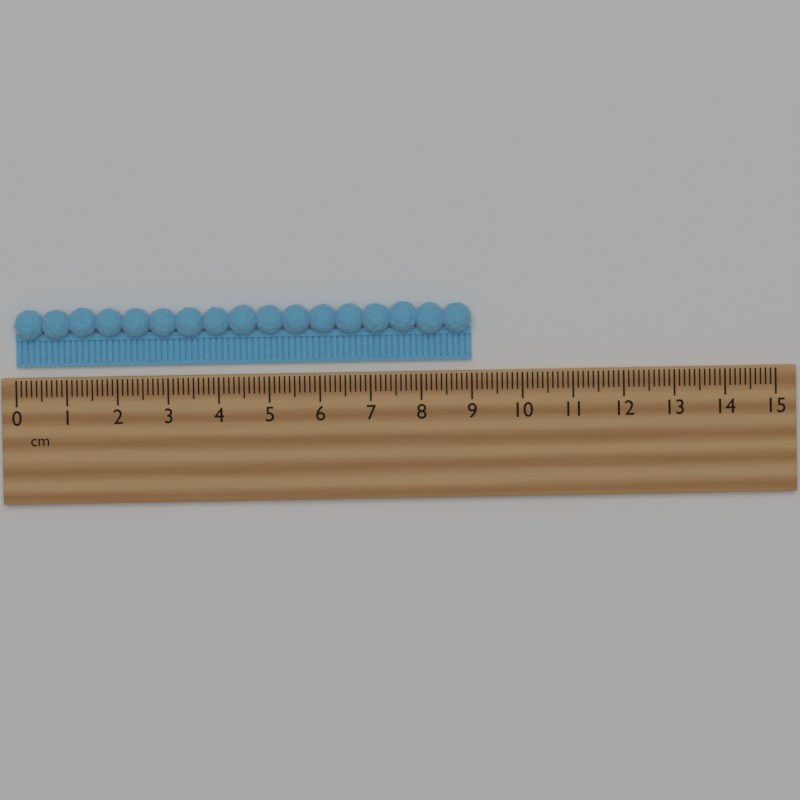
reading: 9.0 cm
